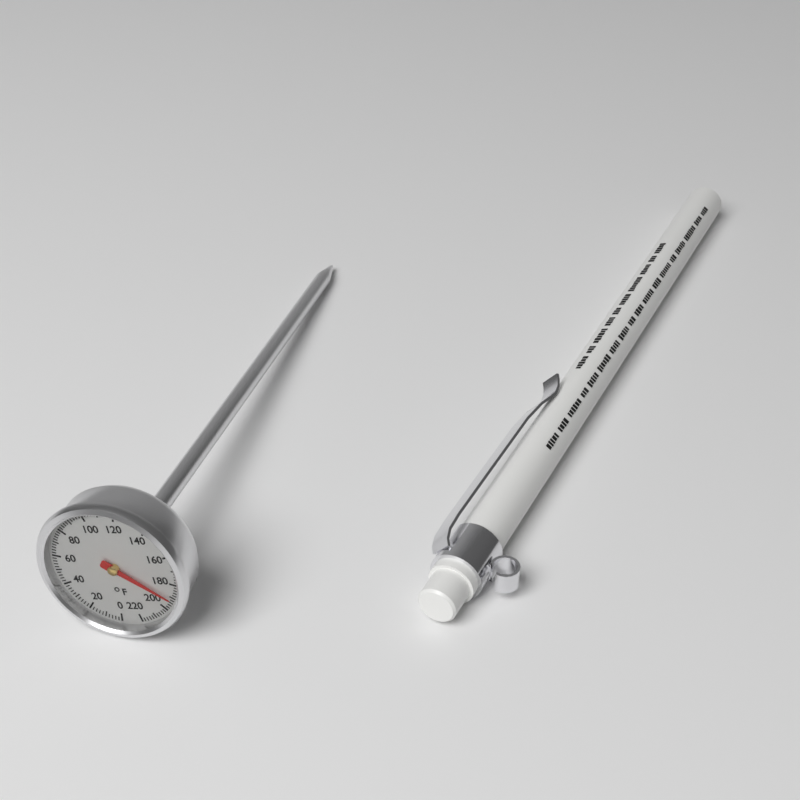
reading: 192 °F
